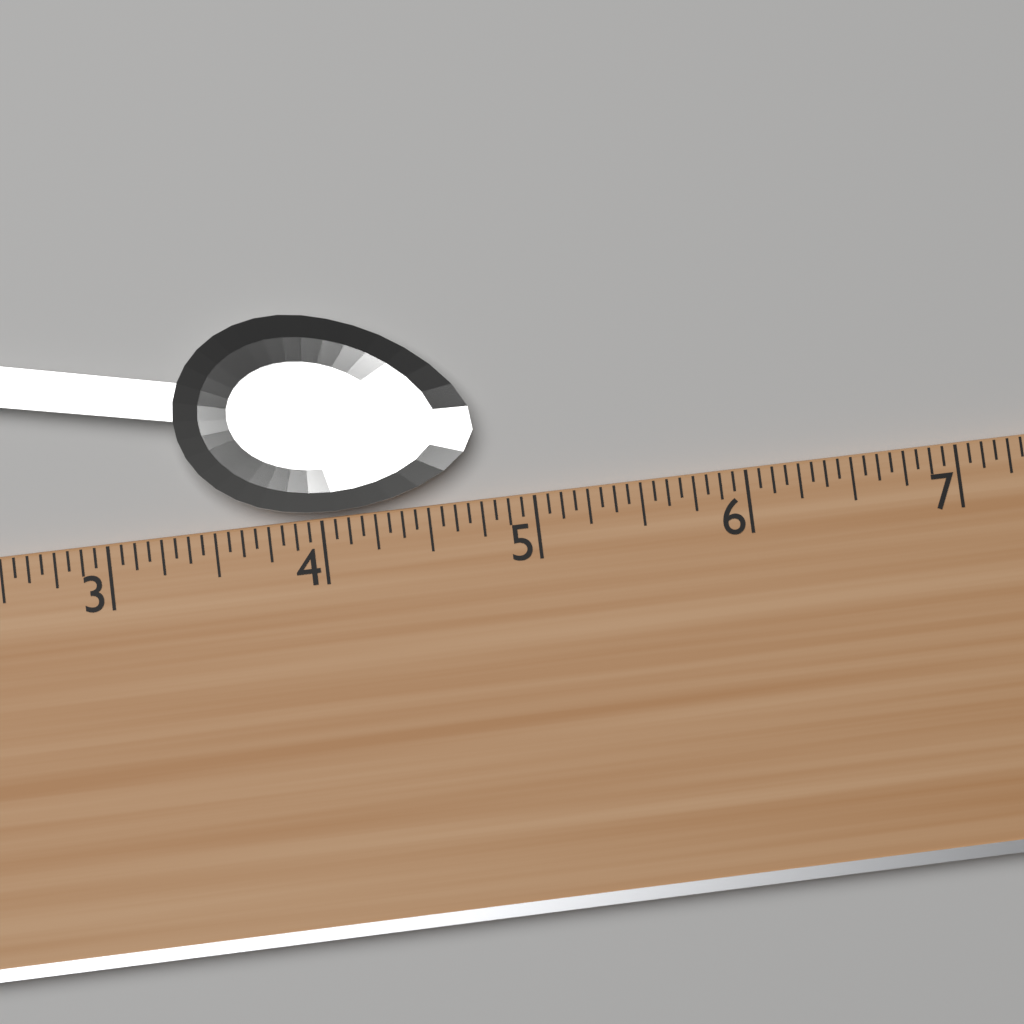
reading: 4.7500 (no unit)
